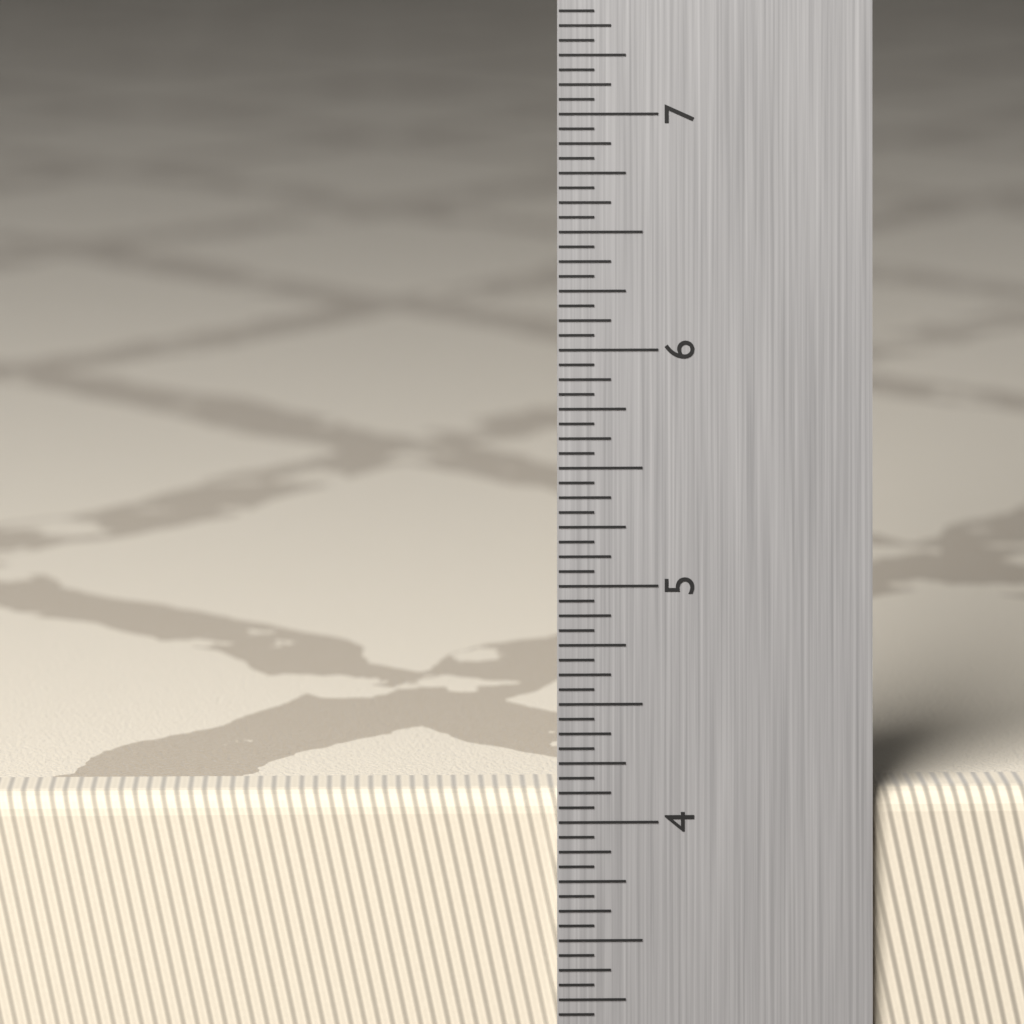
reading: 4.1250 in
